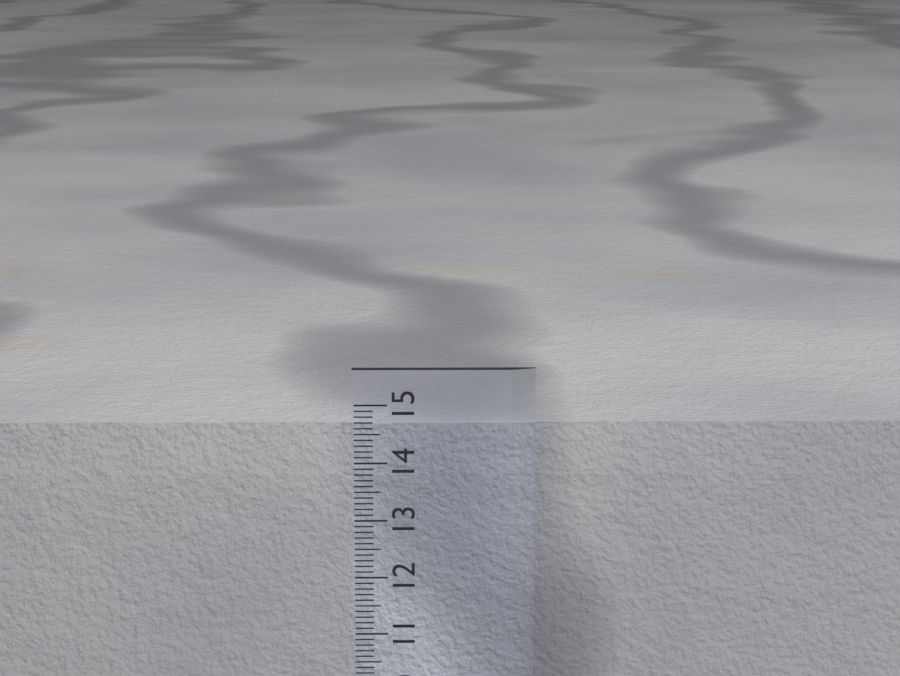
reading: 14.6 cm
